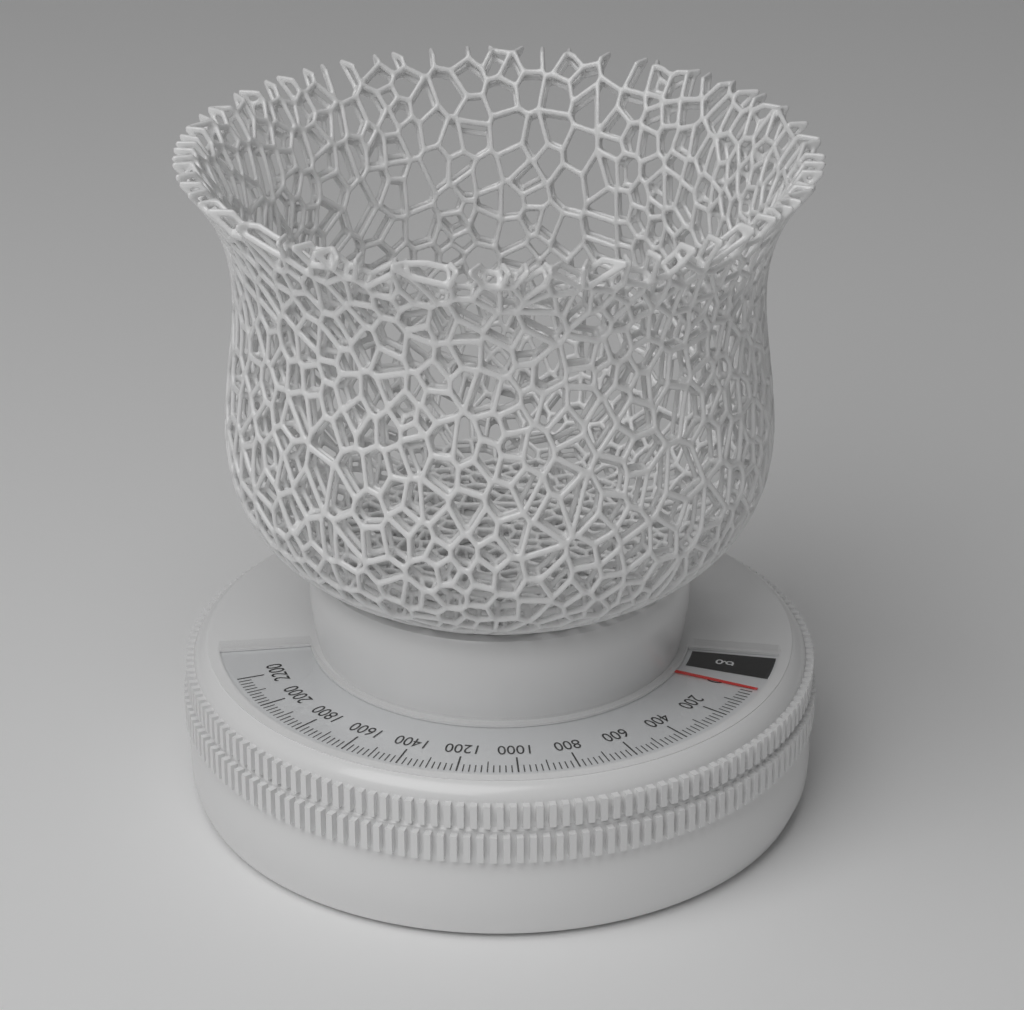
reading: 0 g
